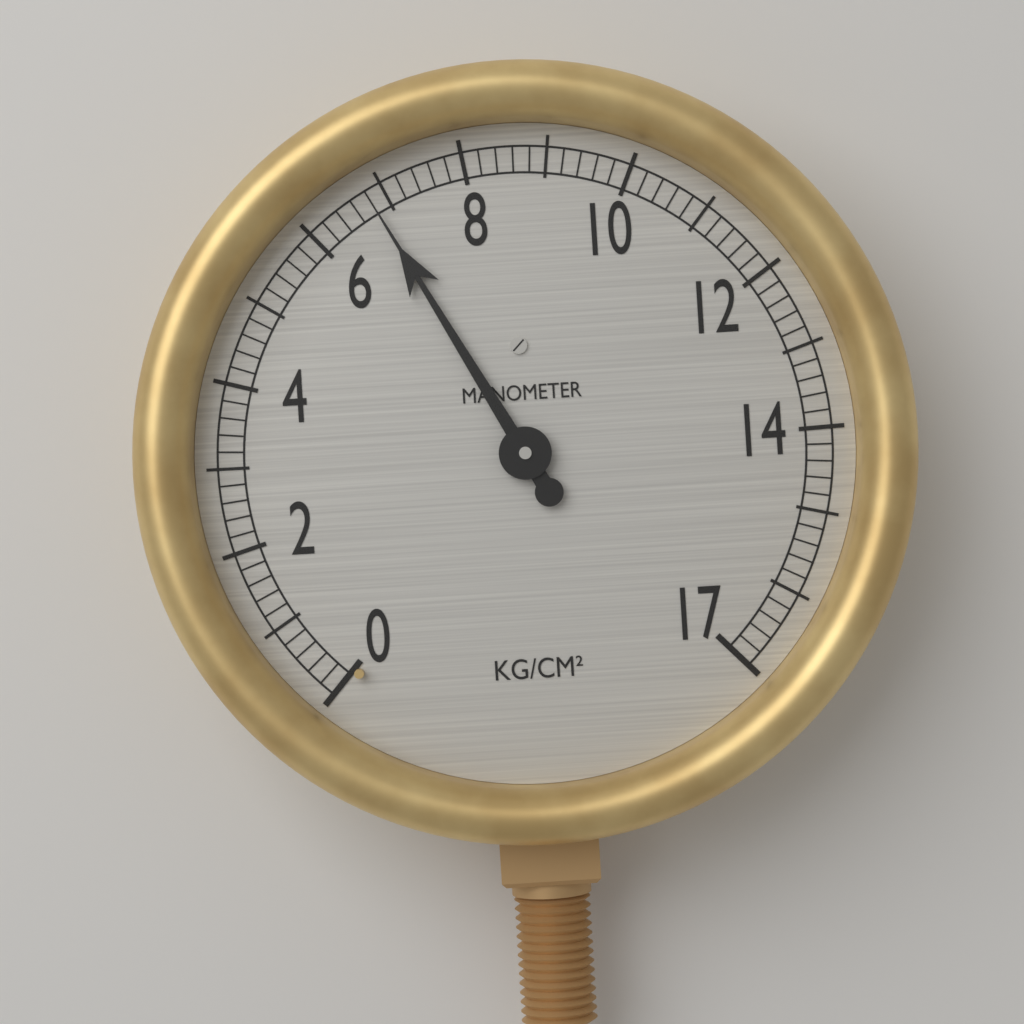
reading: 6.8 kg/cm²
